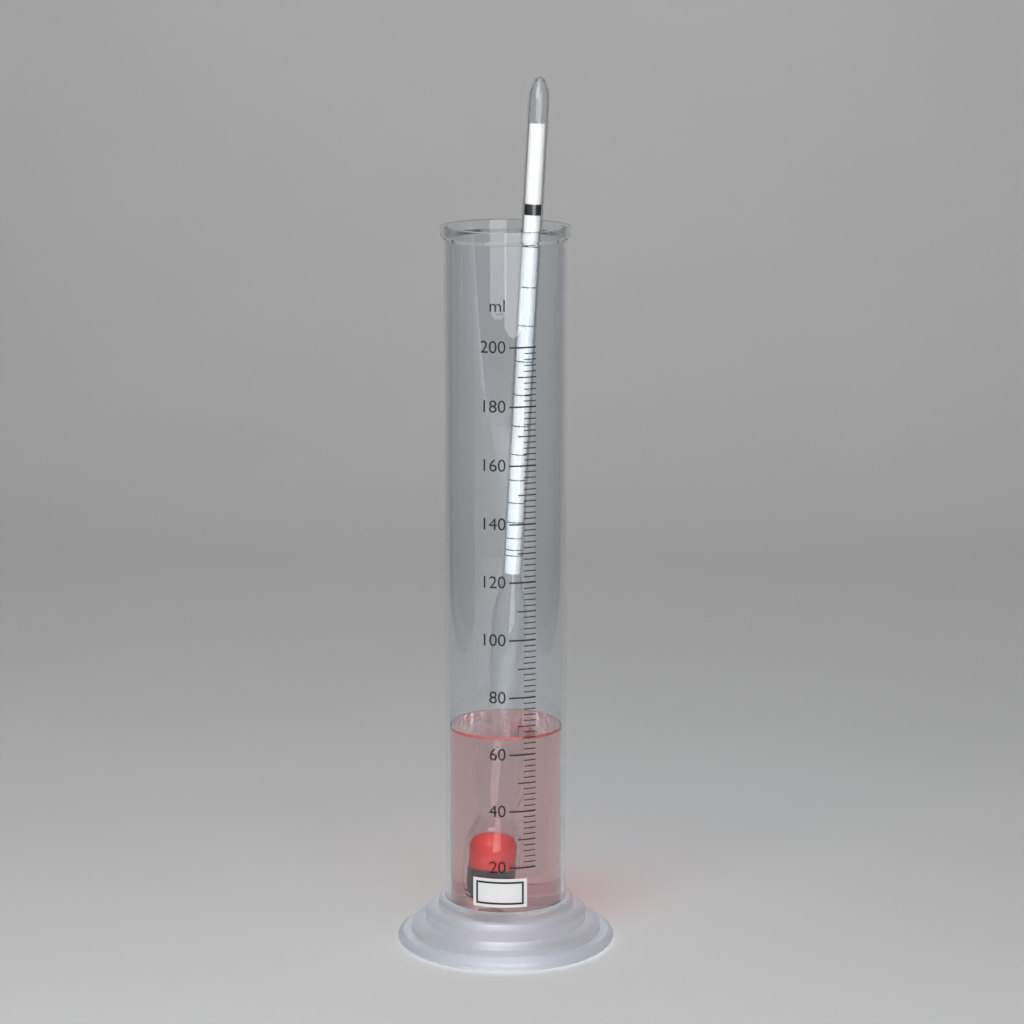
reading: 66 ml
